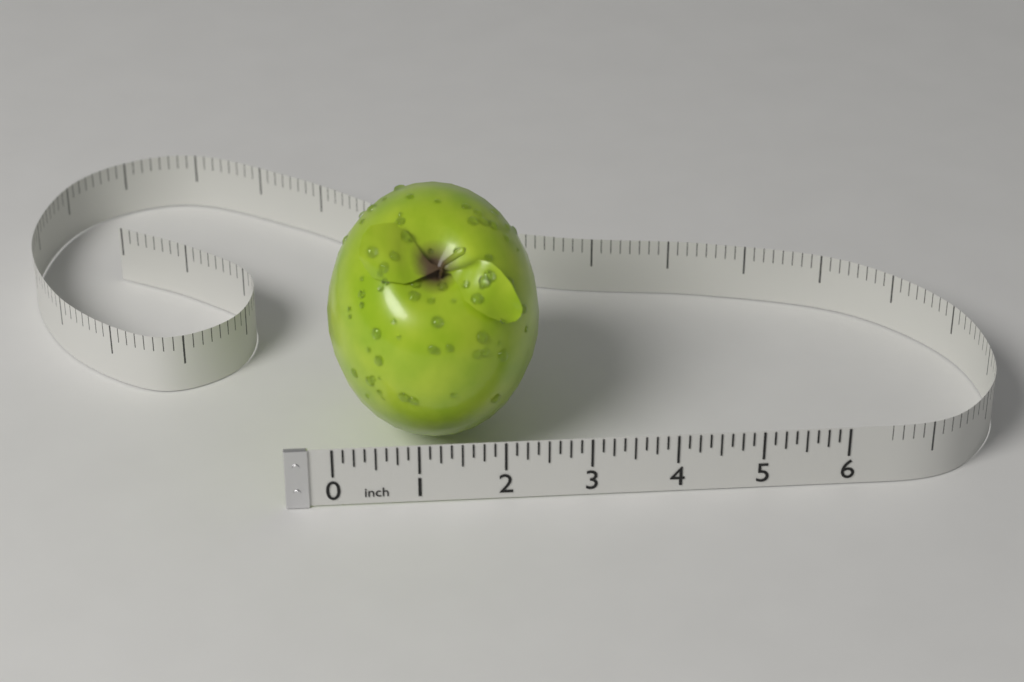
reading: 2.500 in
